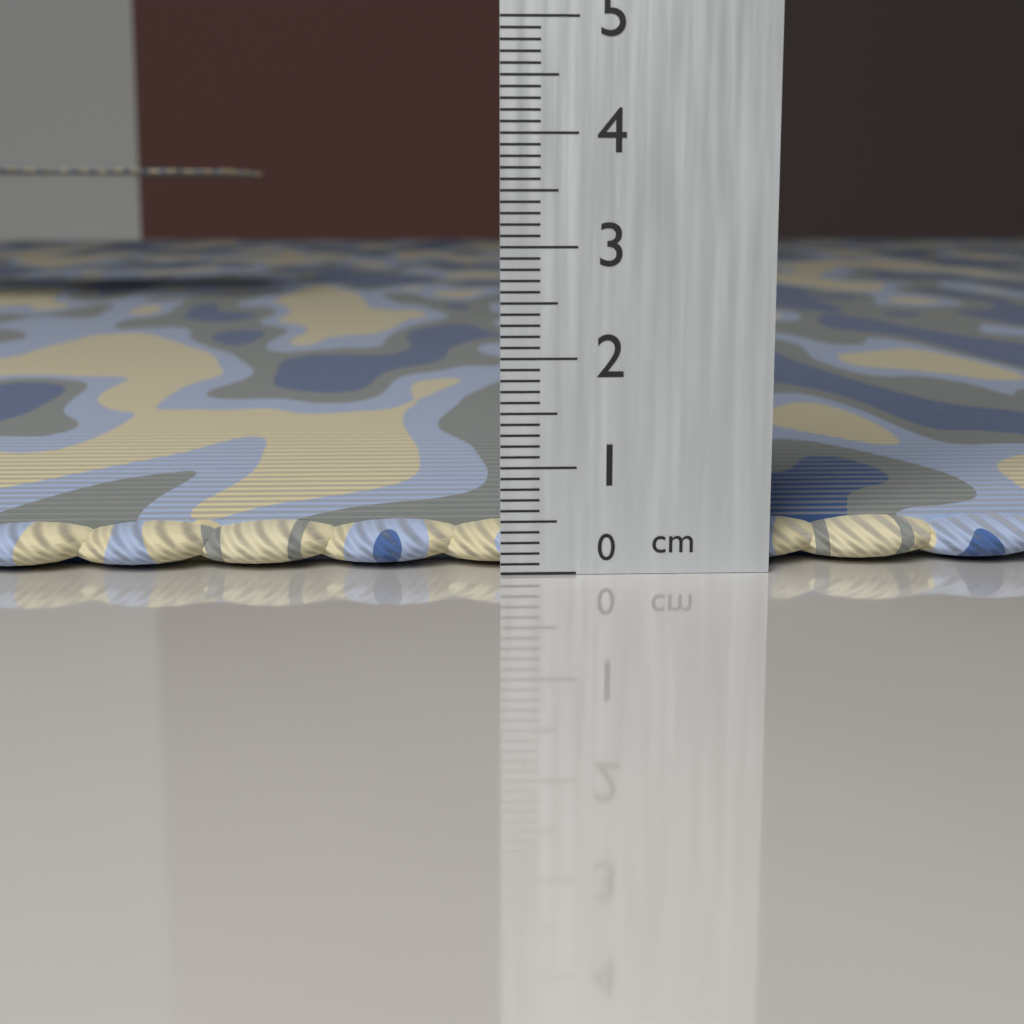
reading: 0.4 cm
